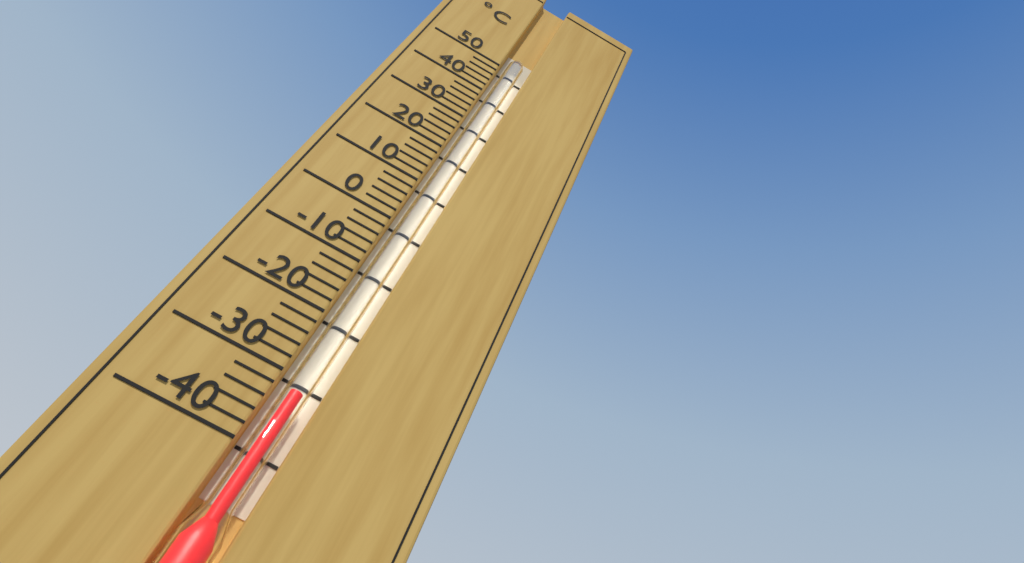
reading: -32 °C
